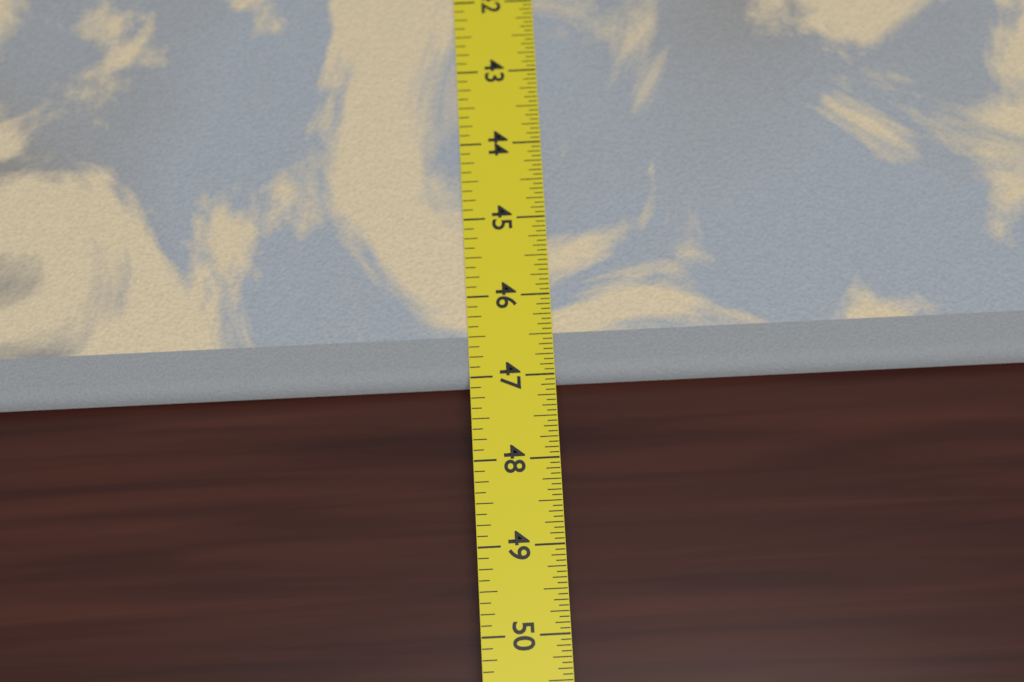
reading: 47.0625 in
